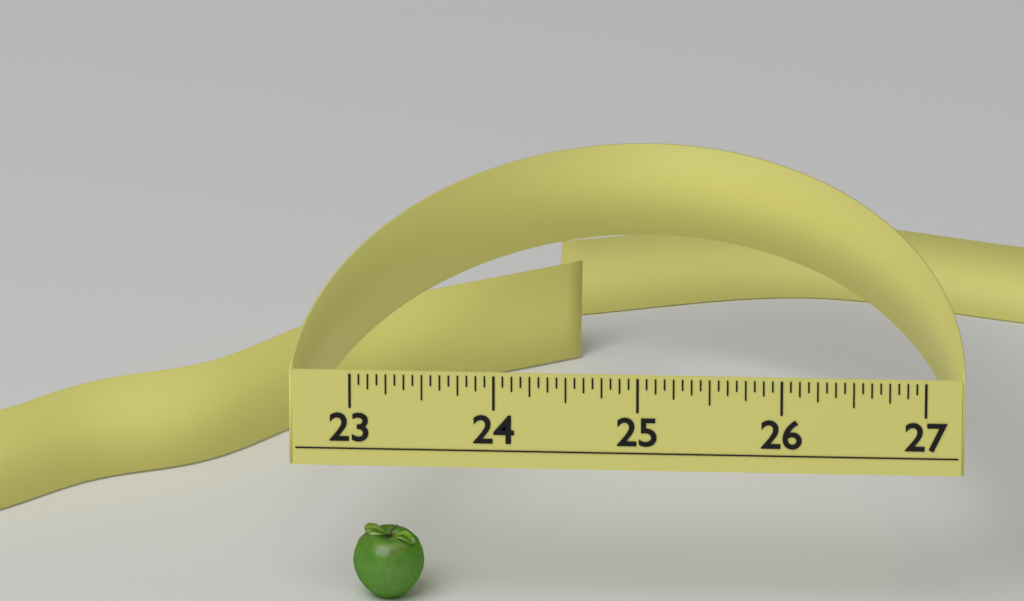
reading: 23.5000 (no unit)
